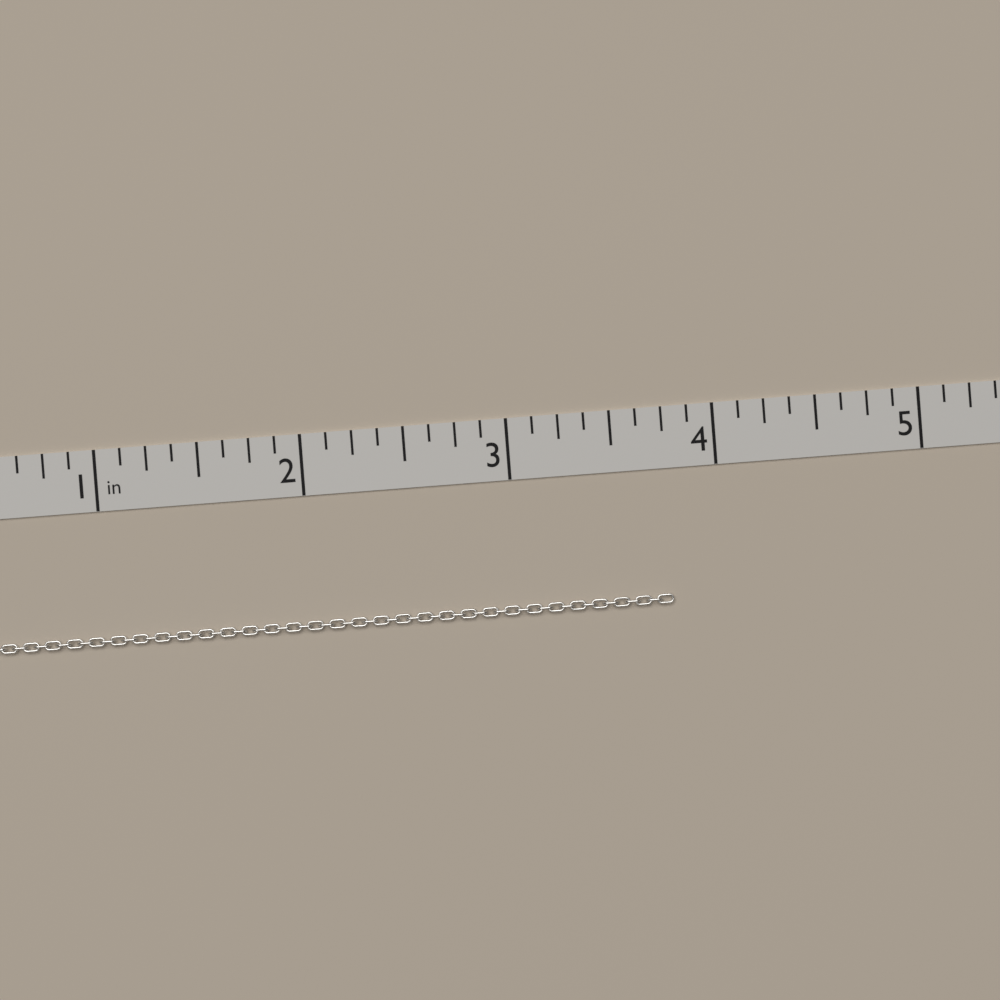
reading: 3.750 in
